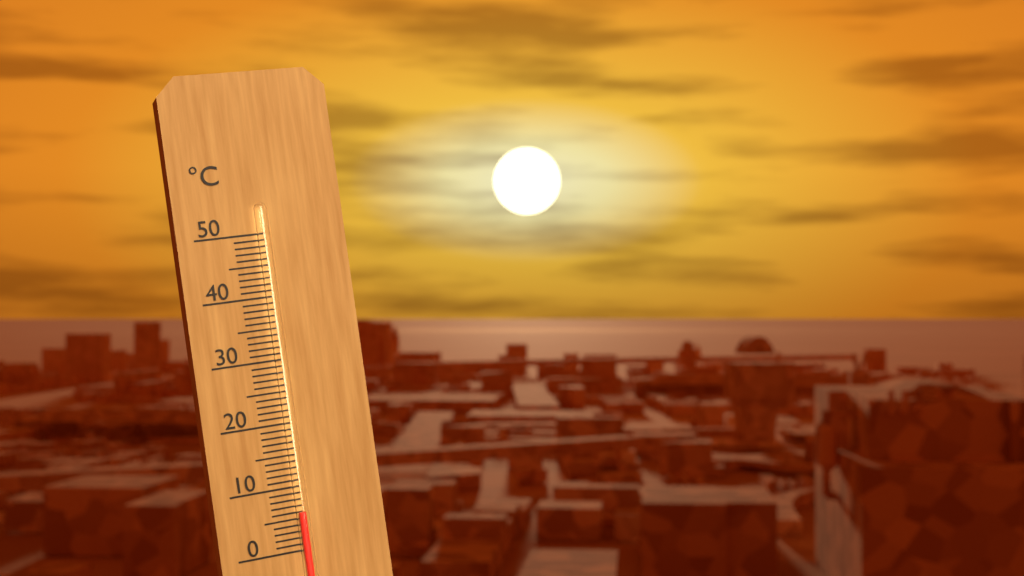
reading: 6 °C
